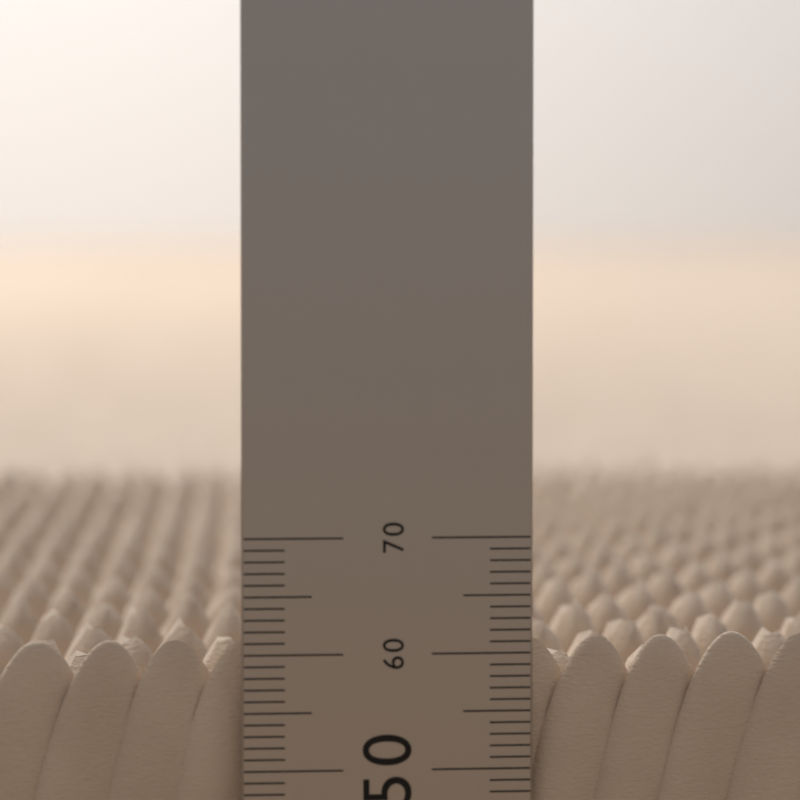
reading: 61 (no unit)
